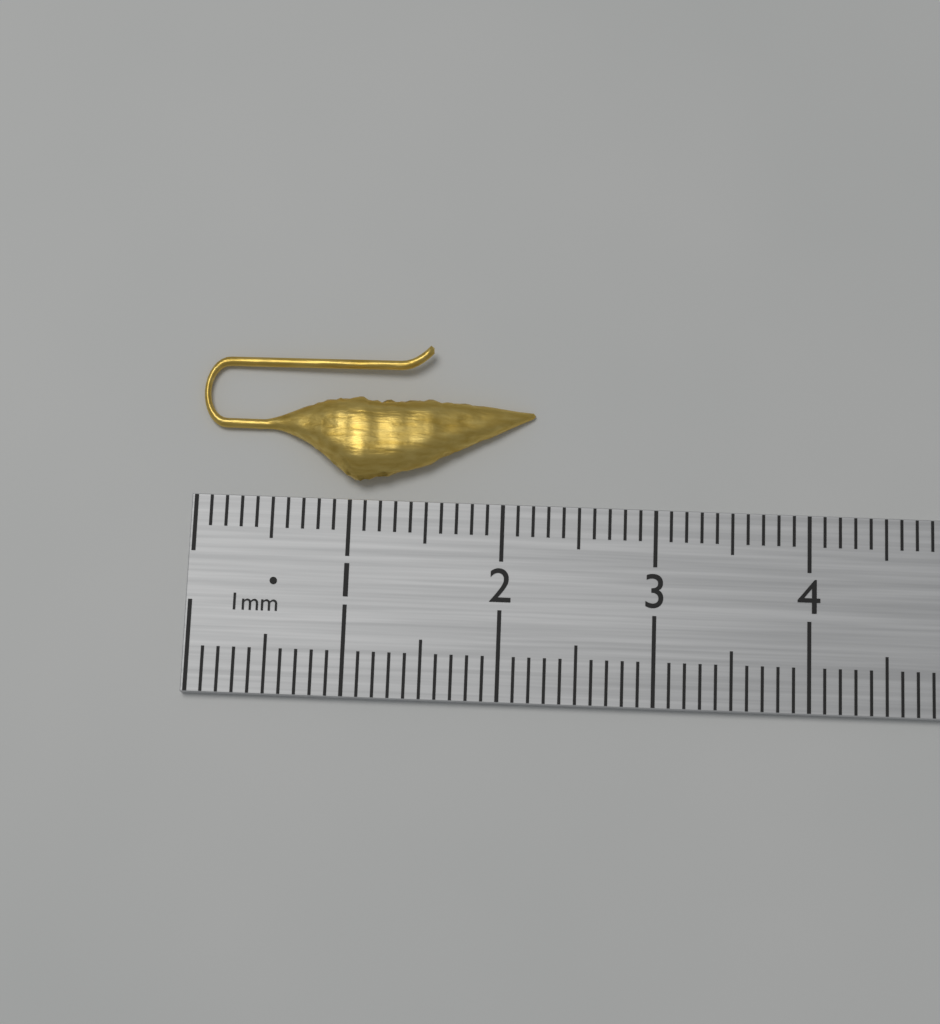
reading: 2.2 cm
